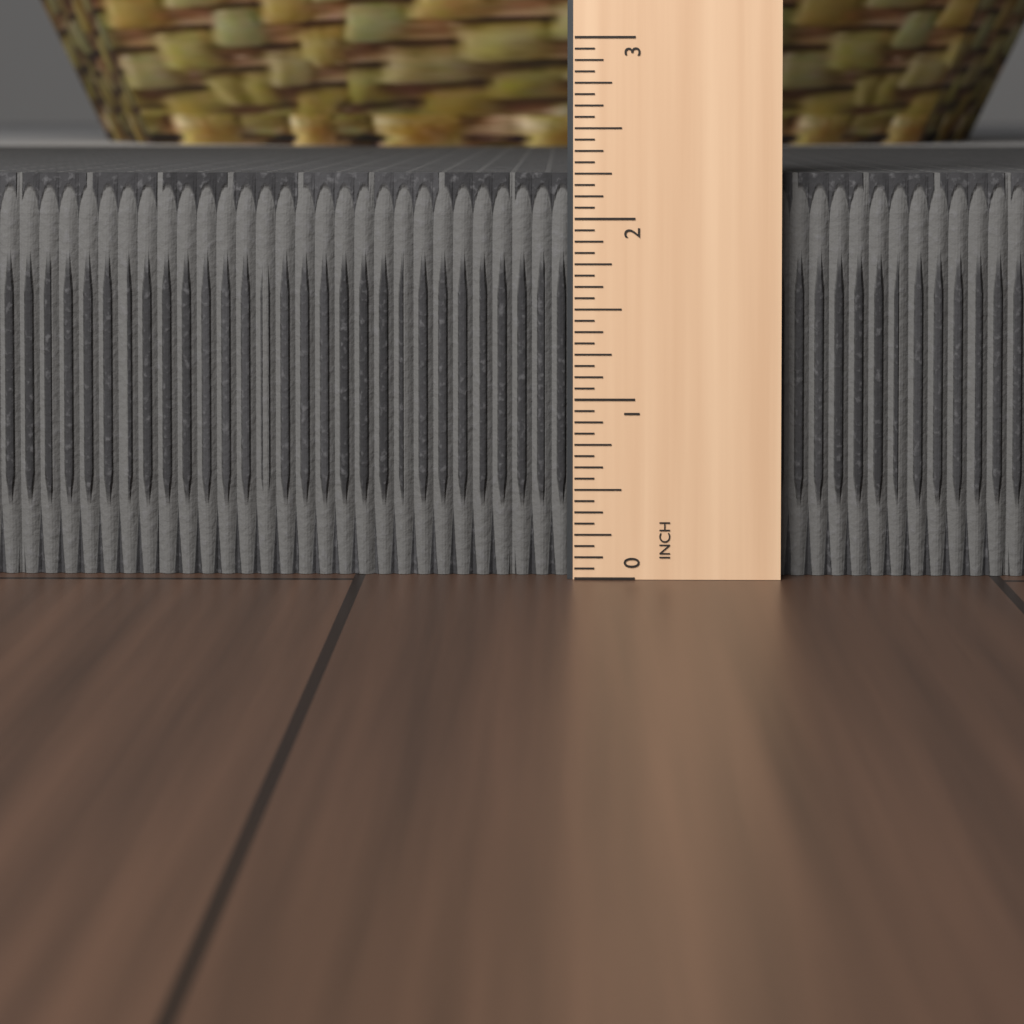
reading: 2.2500 in
